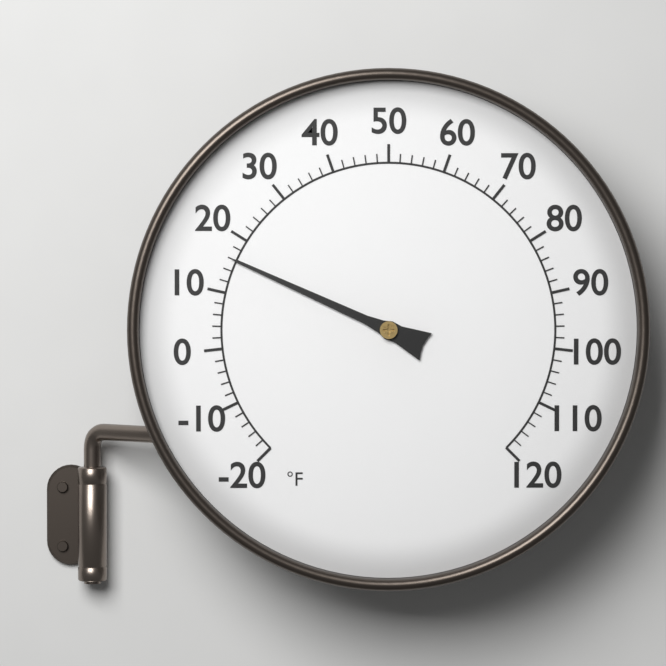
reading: 16 °F
